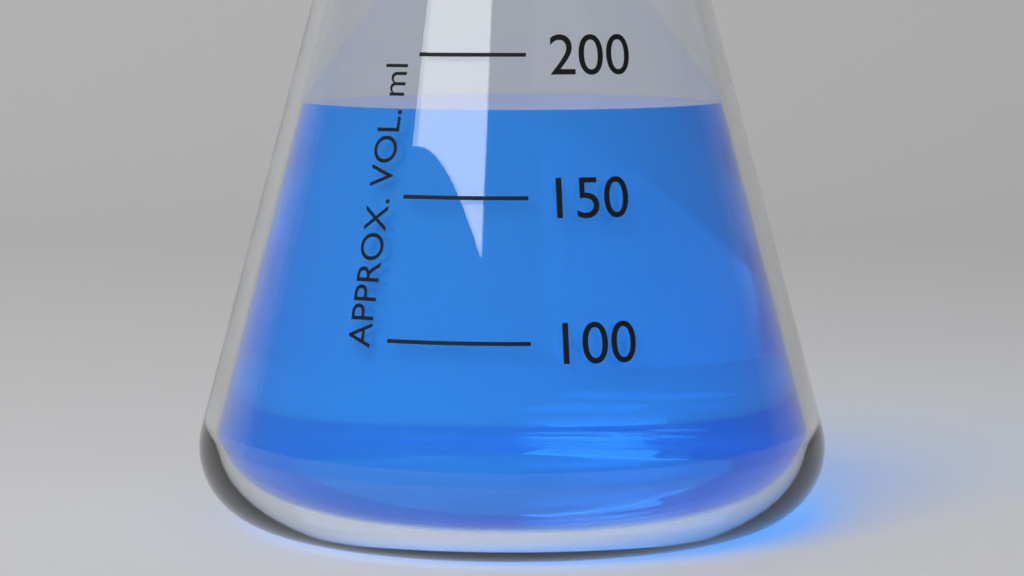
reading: 180 ml
